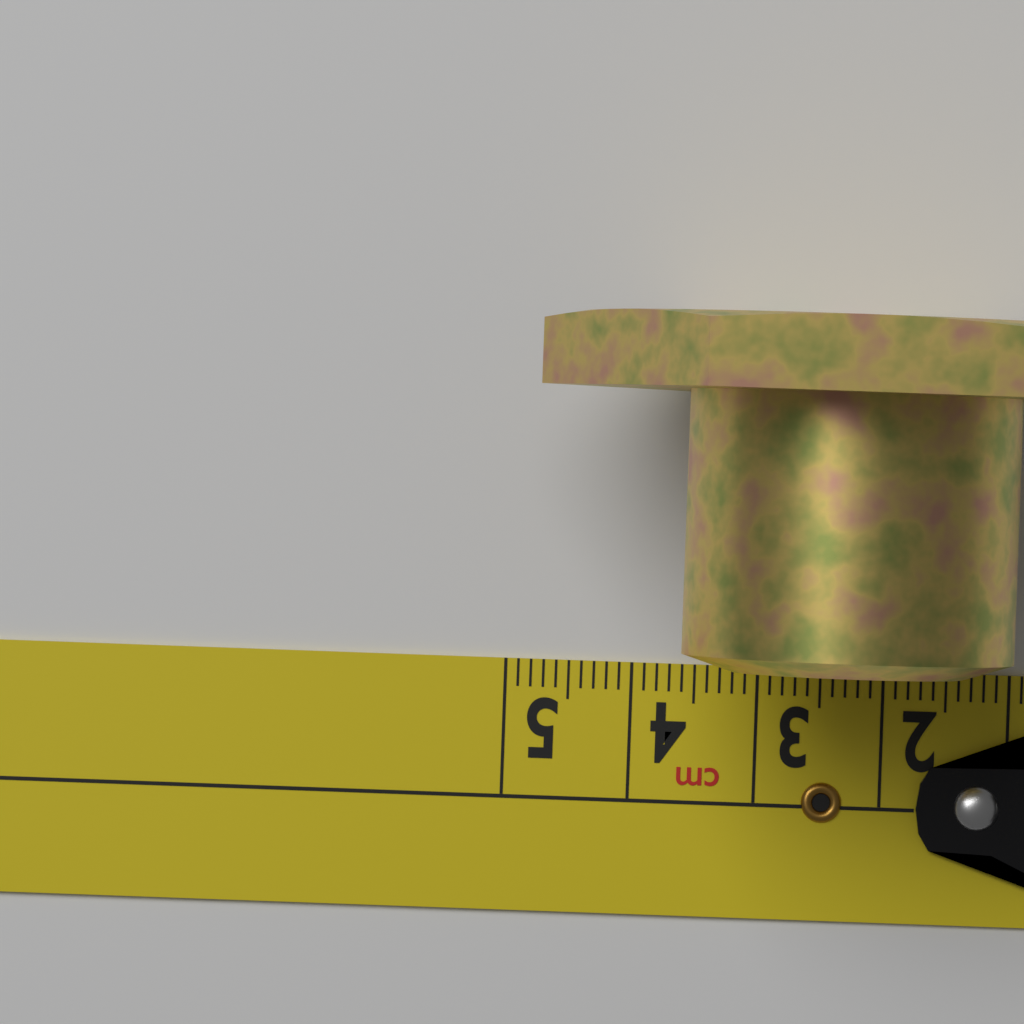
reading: 4.8 cm
